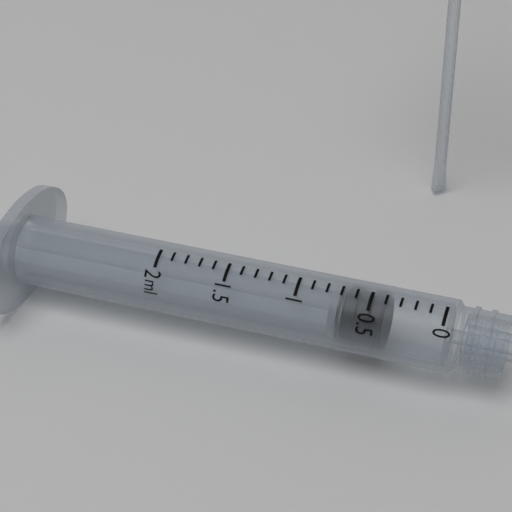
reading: 0.4 ml
